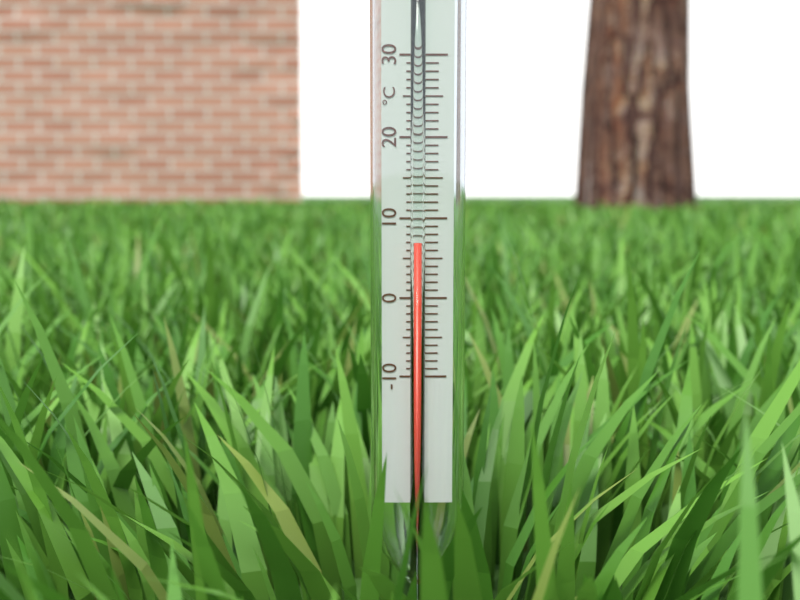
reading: 7 °C
